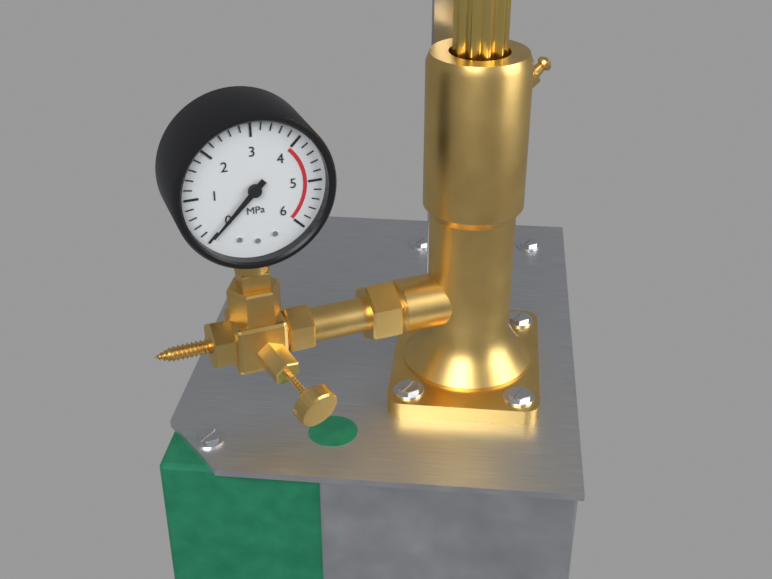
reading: 0.0 MPa
